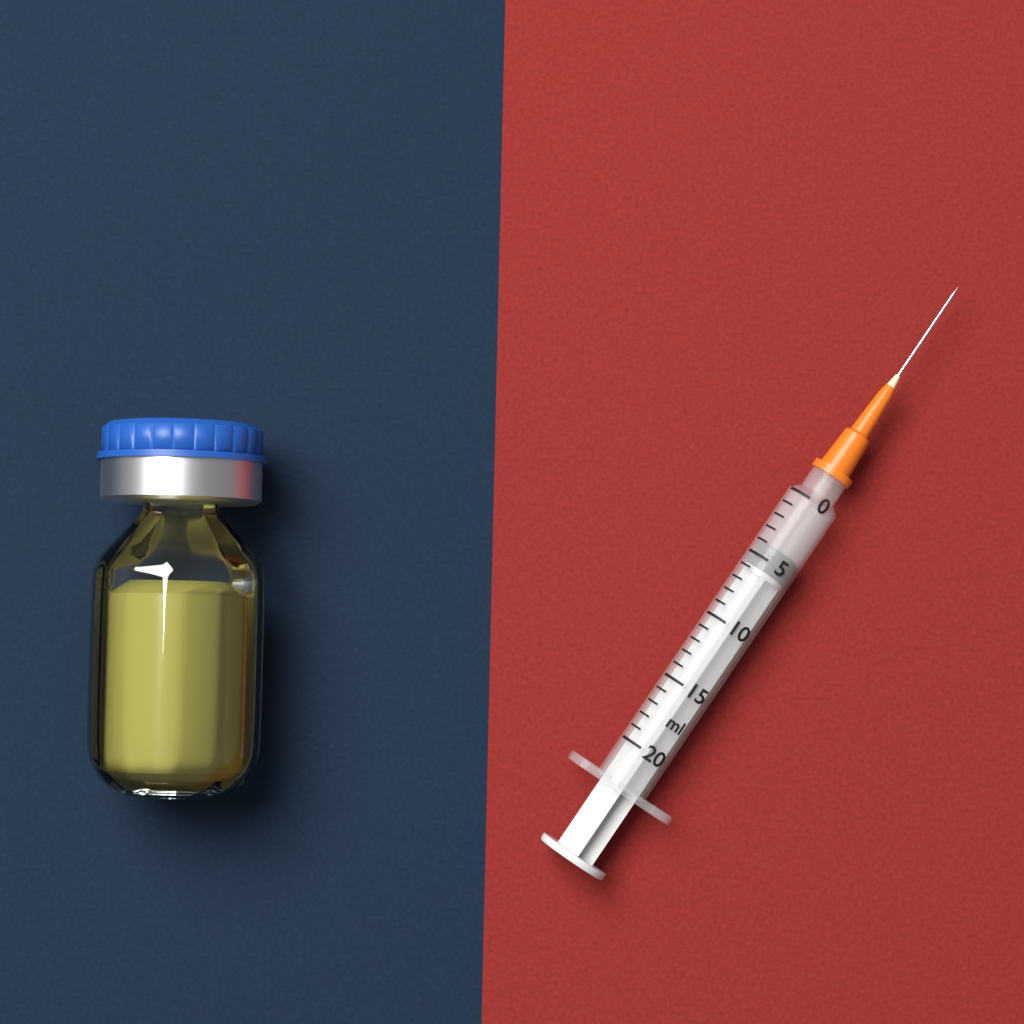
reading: 4 ml
